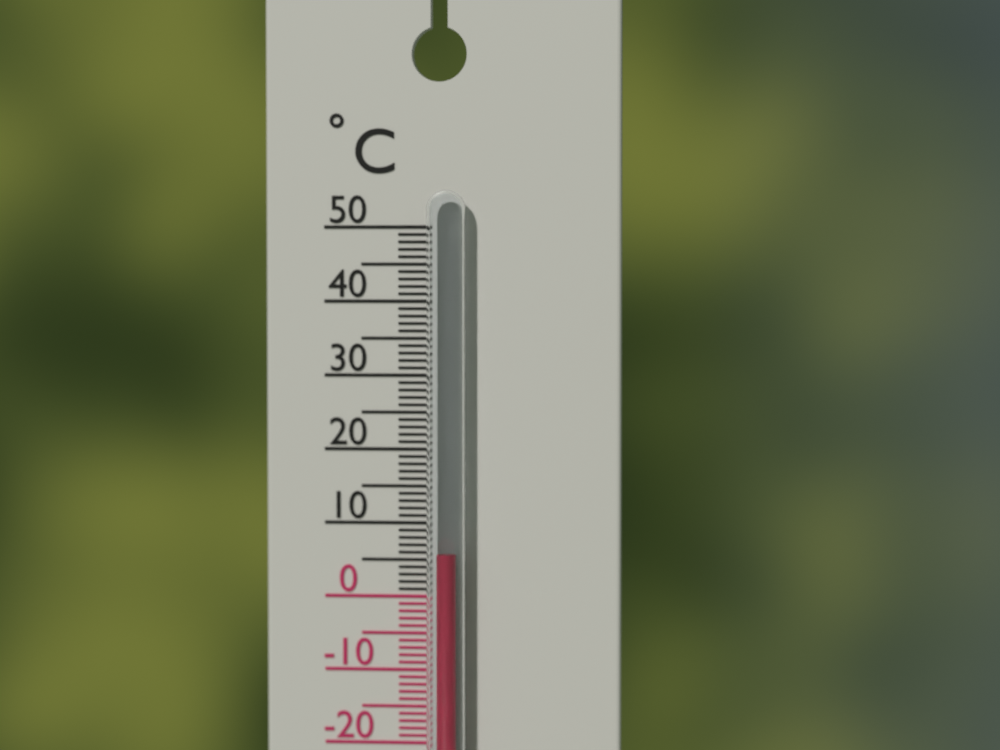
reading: 6 °C
